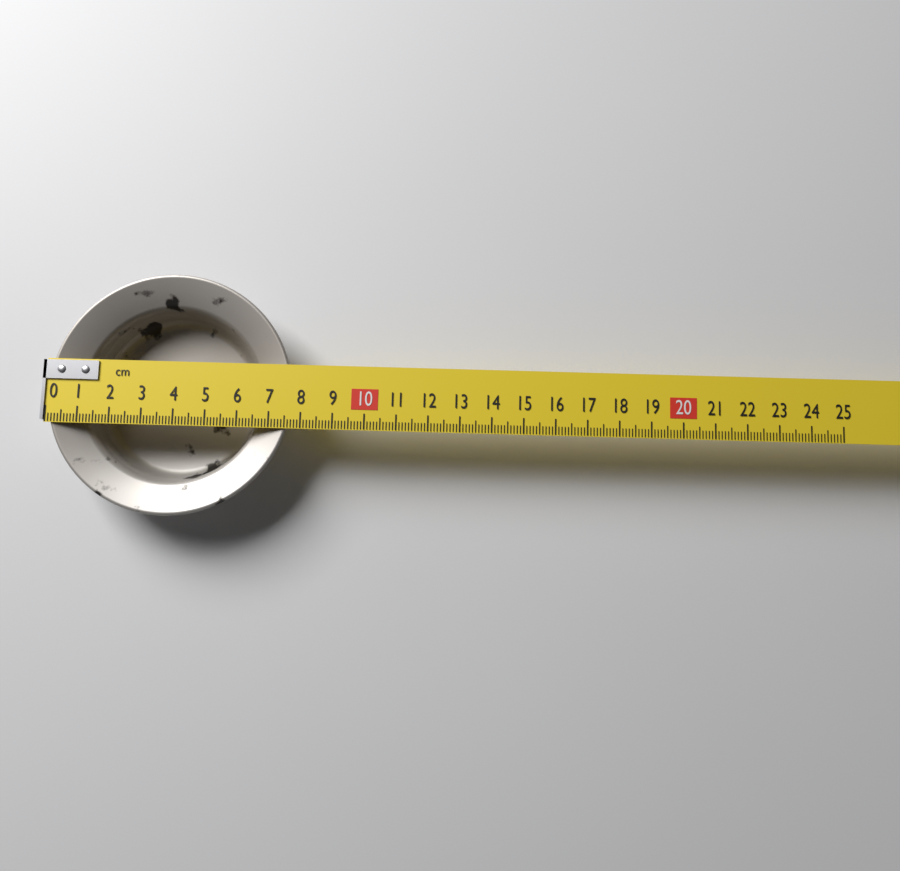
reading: 7.7 cm
